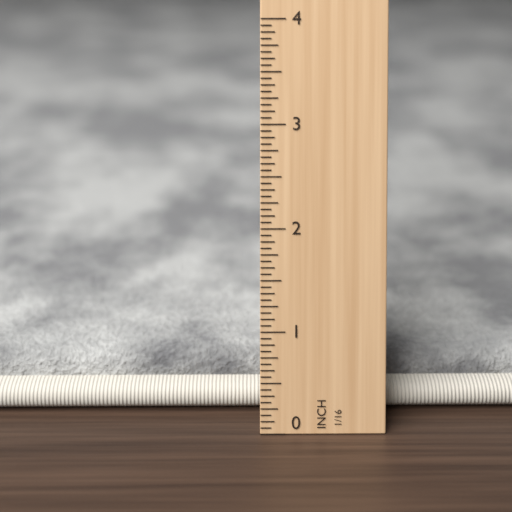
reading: 0.5000 in
